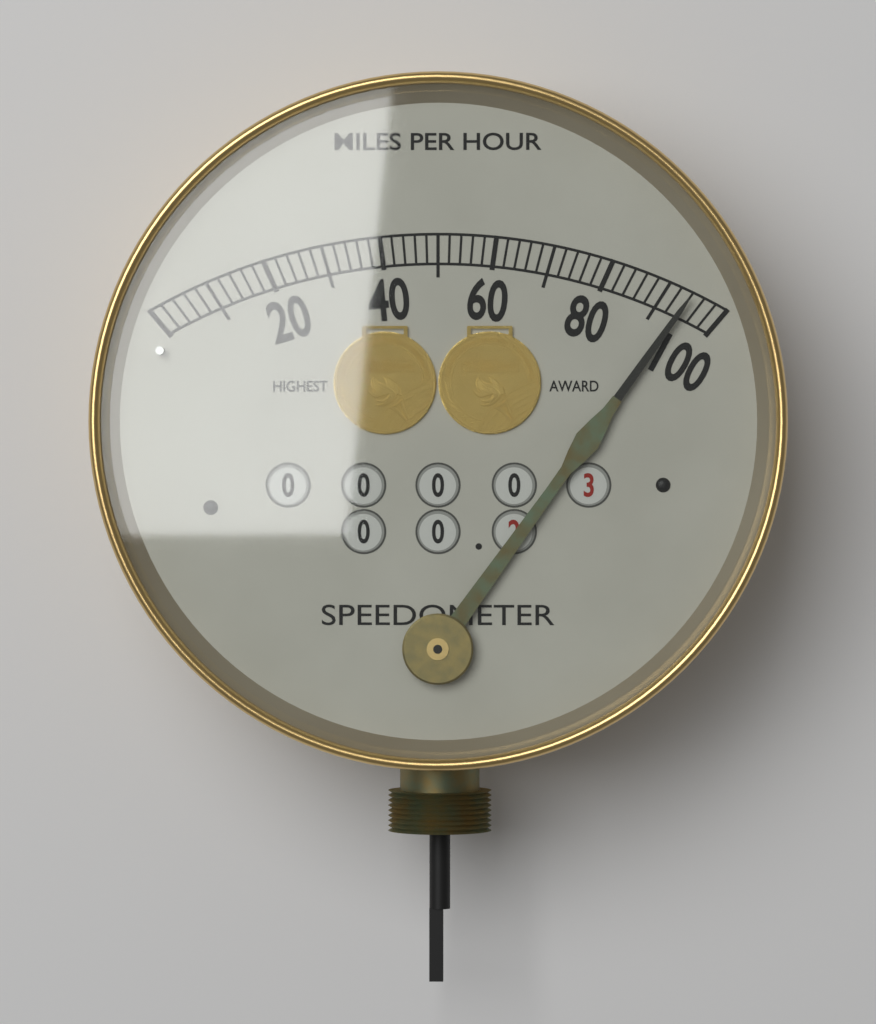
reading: 94 mph
